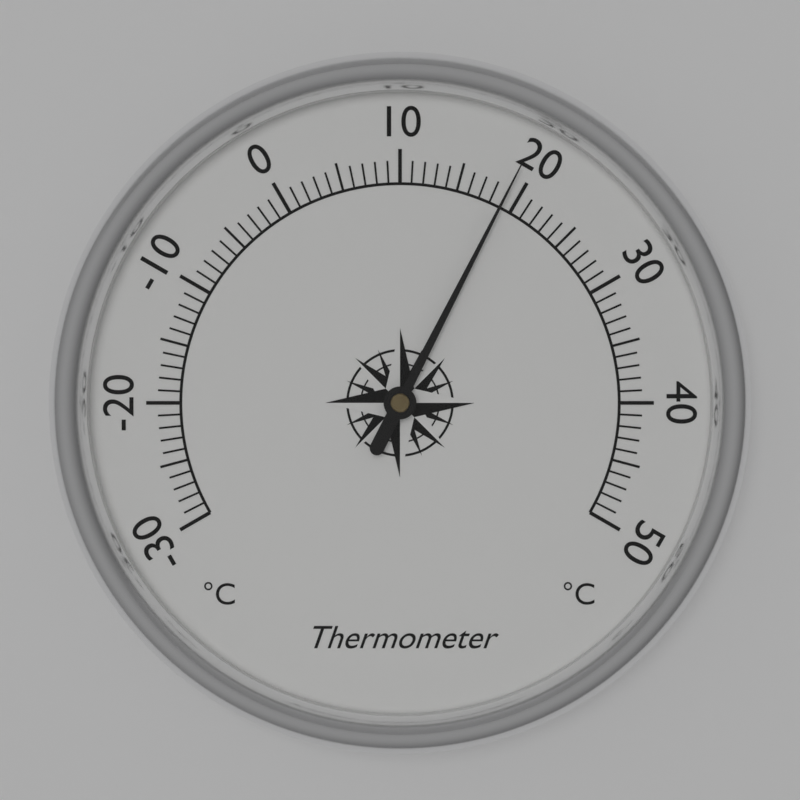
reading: 19 °C
